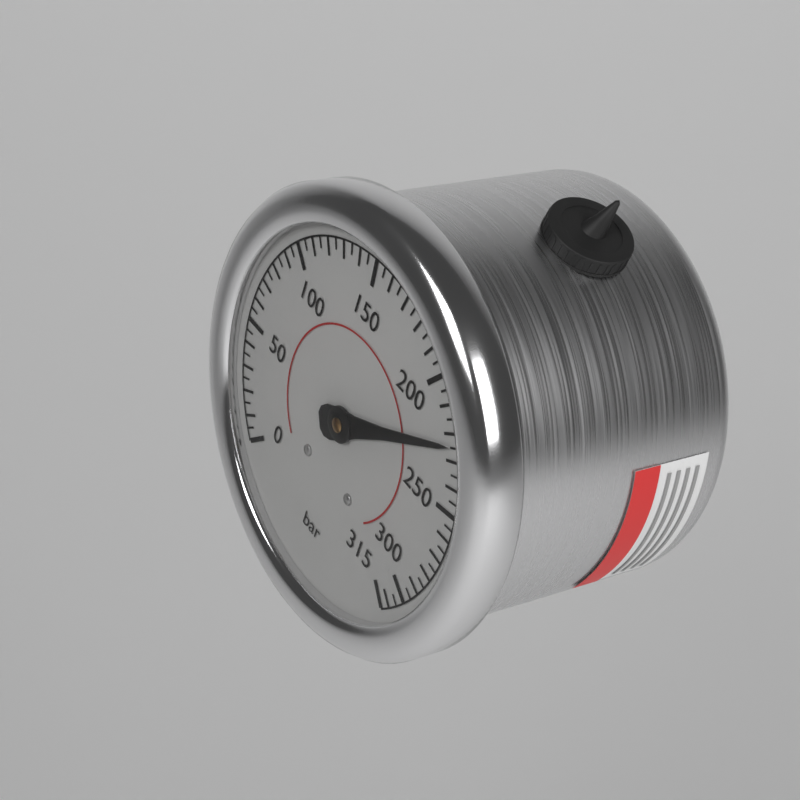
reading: 225 bar
